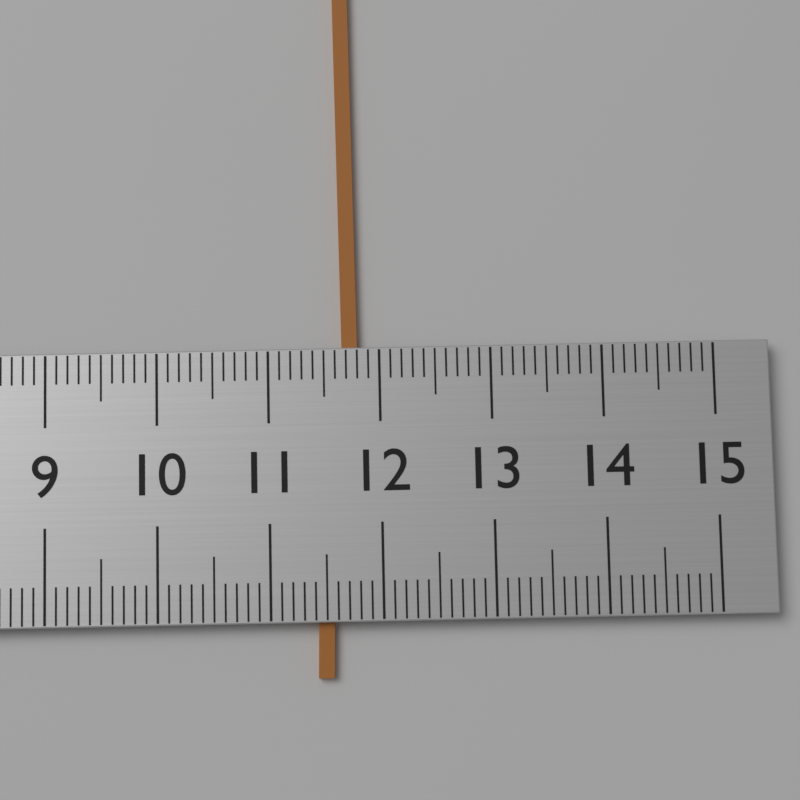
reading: 11.8 (no unit)
